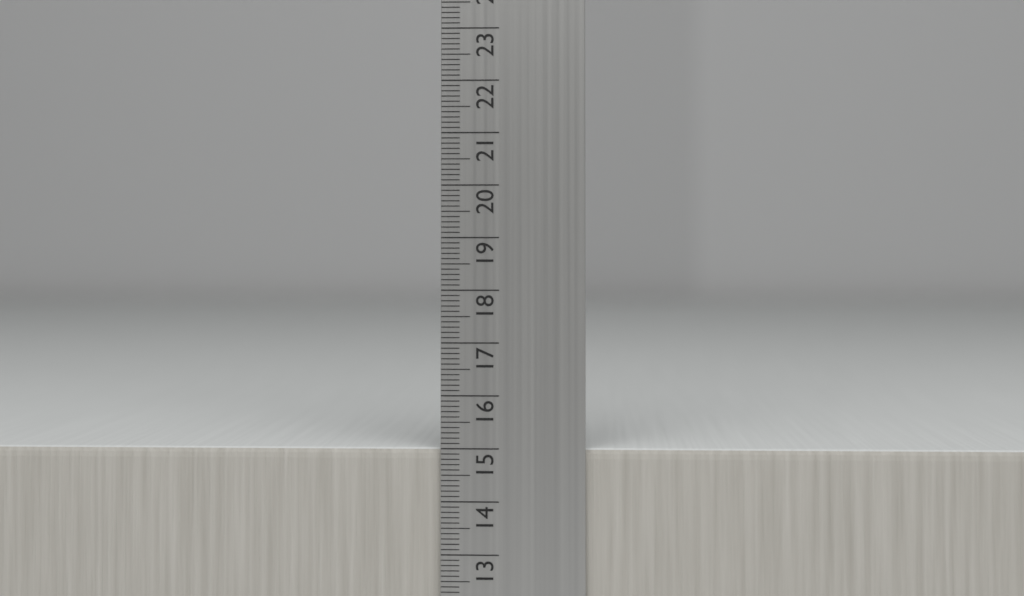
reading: 15.0 cm
